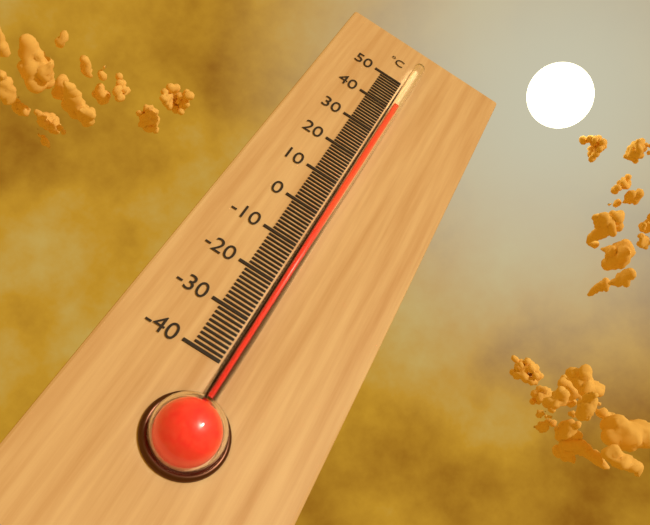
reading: 40 °C
